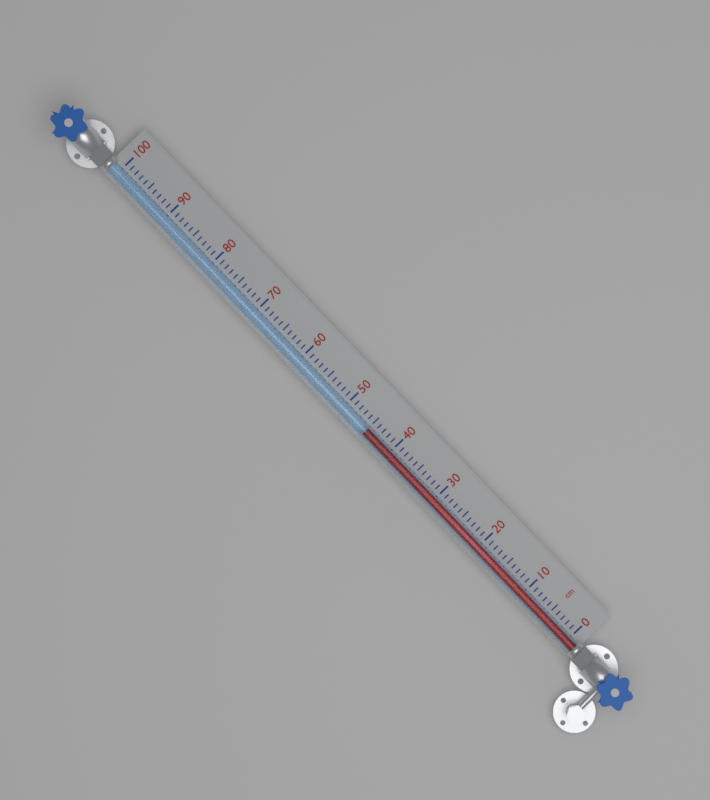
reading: 45 cm
